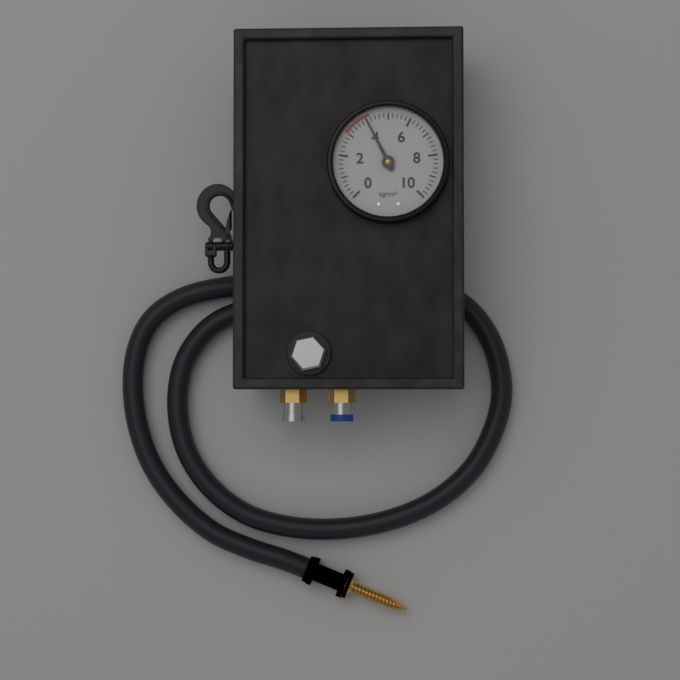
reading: 4.0 kg/cm²
